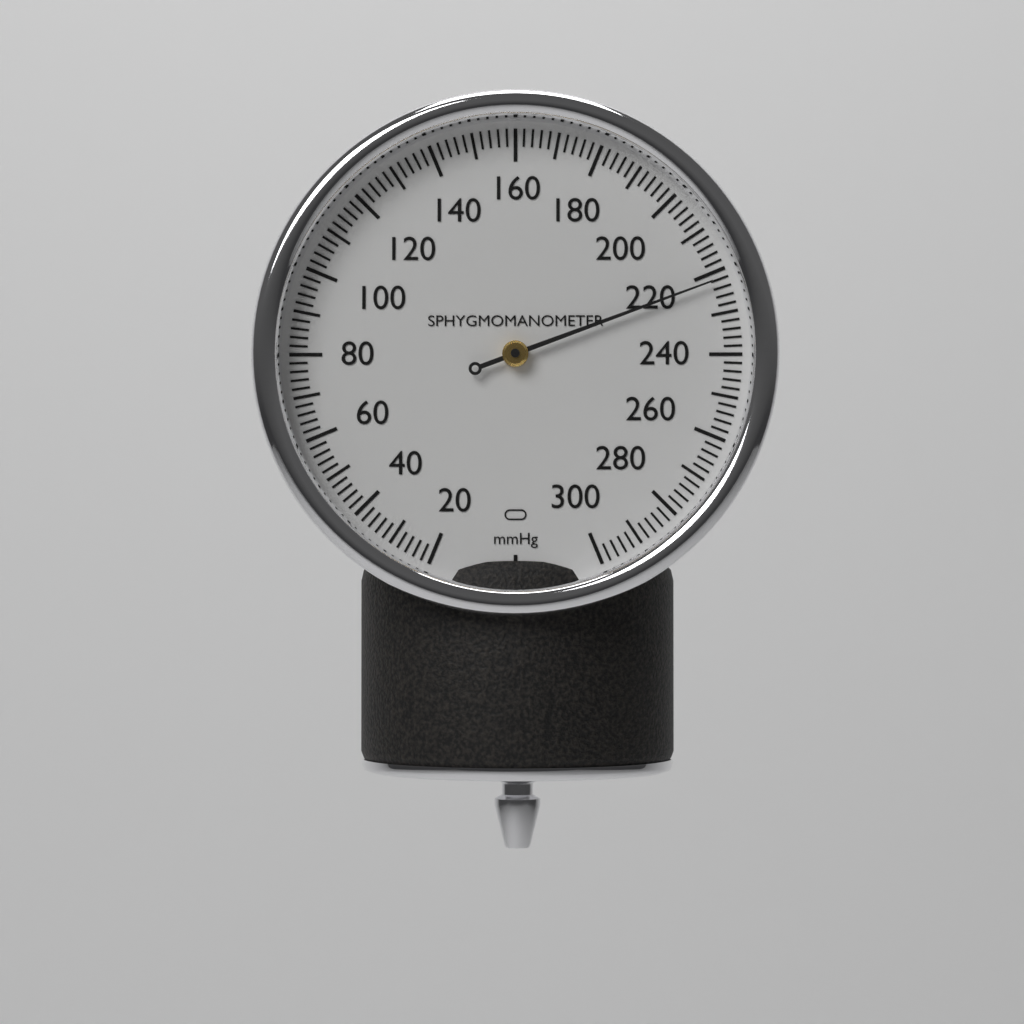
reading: 222 mmHg
